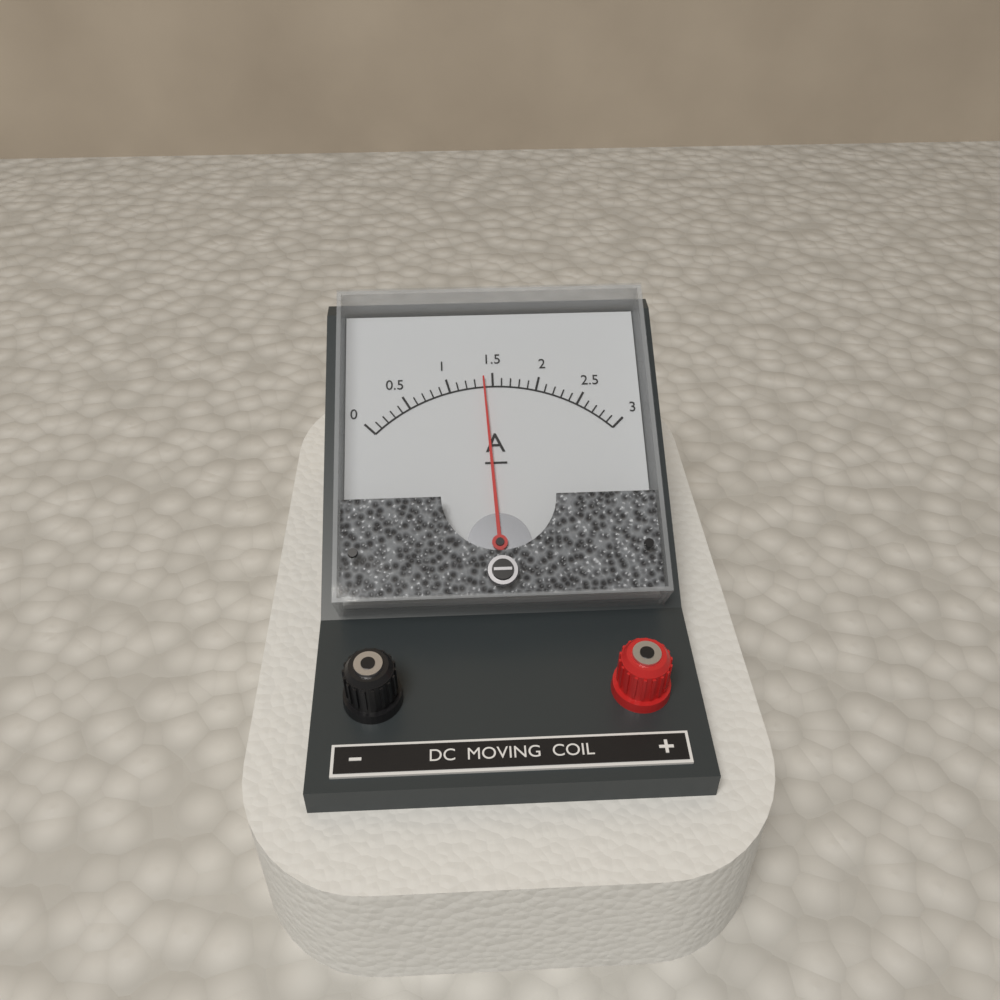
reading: 1.4 A
